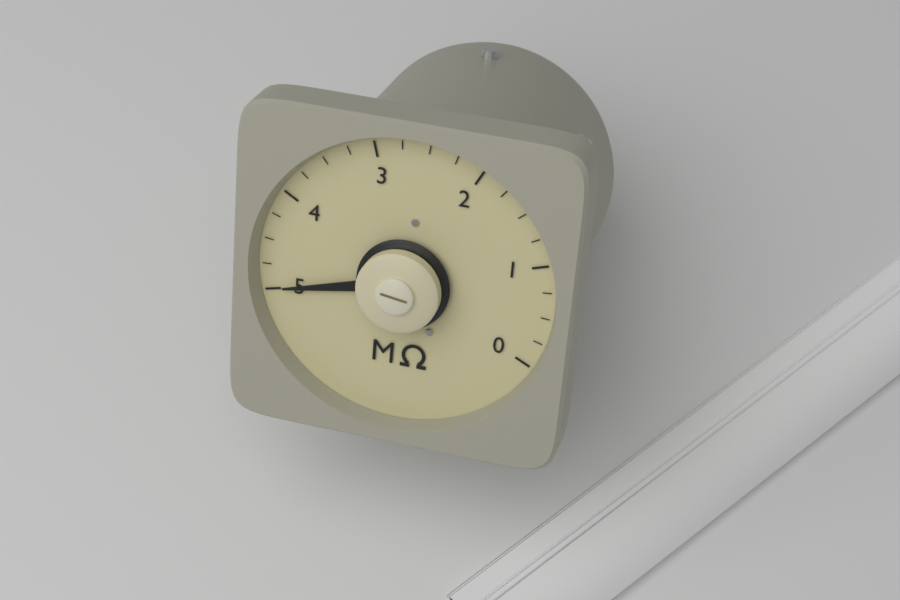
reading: 5.00 MΩ
